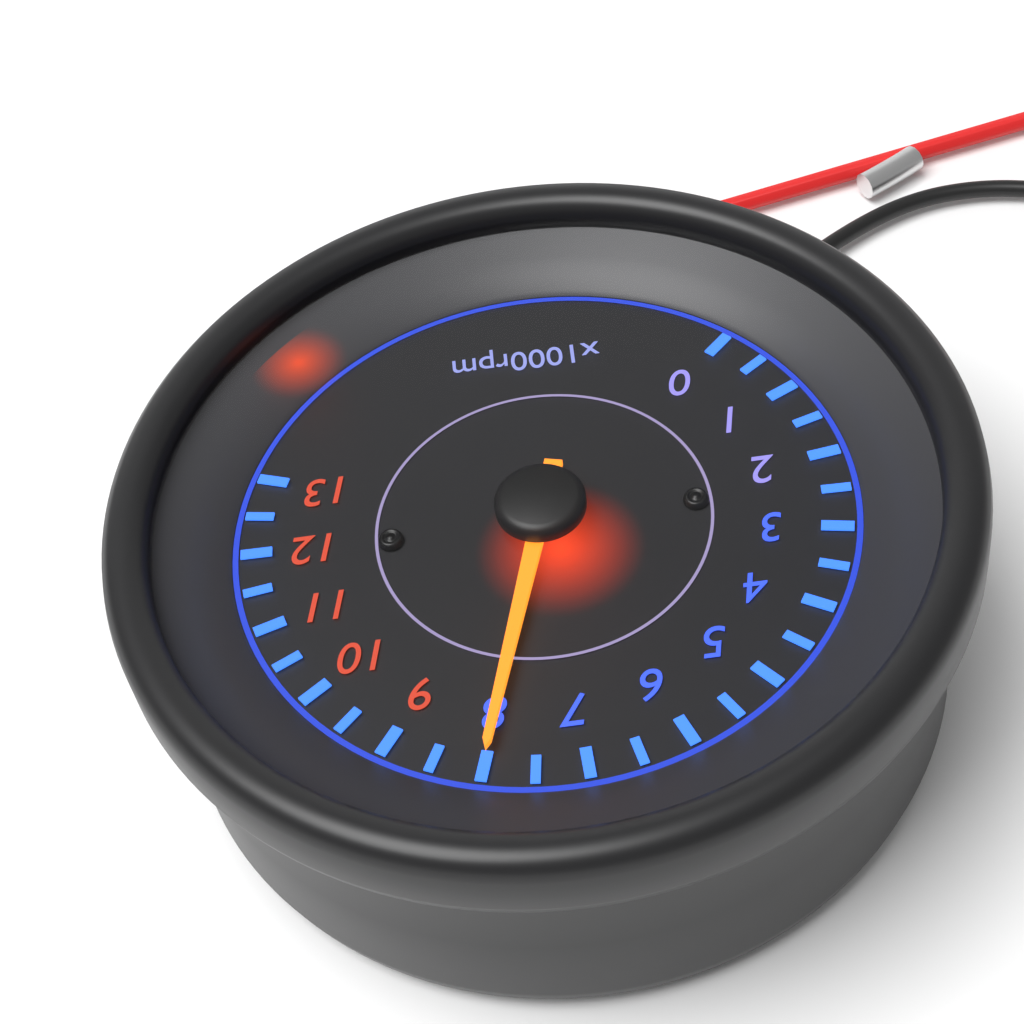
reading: 8000 rpm
